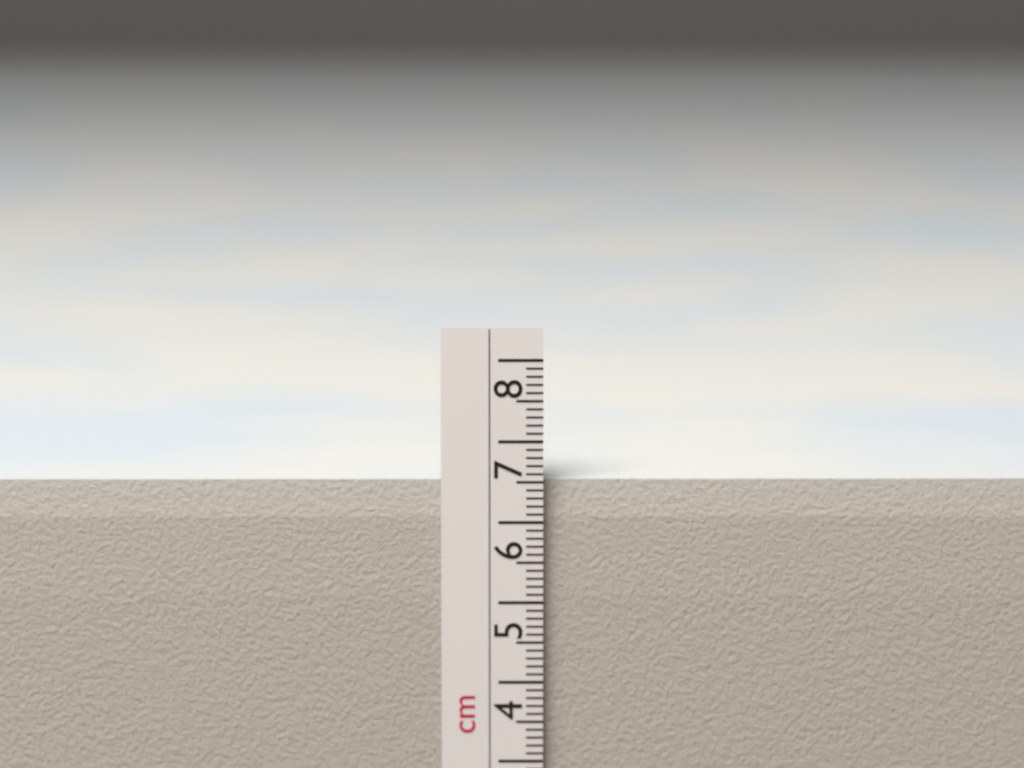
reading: 6.5 cm
